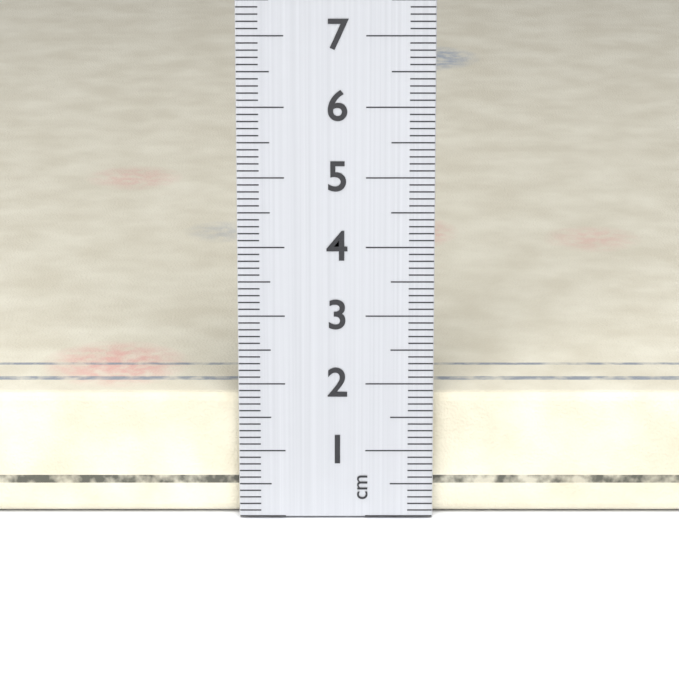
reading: 1.8 cm
